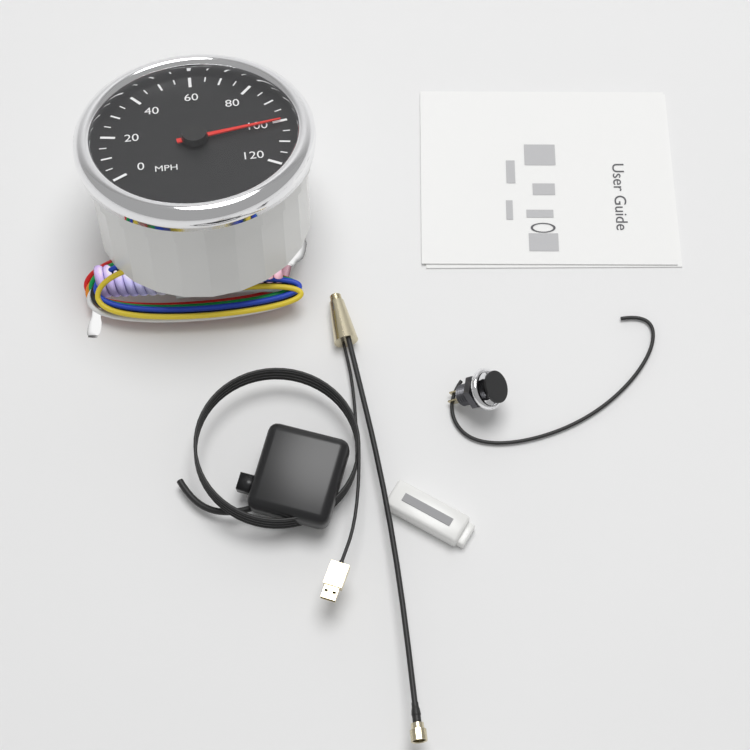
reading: 100 MPH
